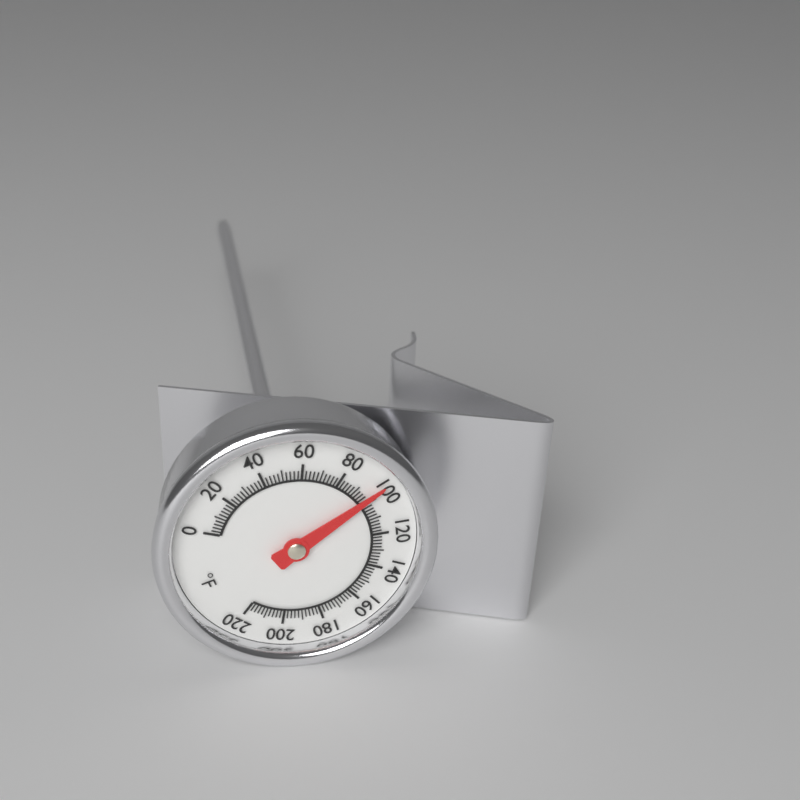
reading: 98 °F
